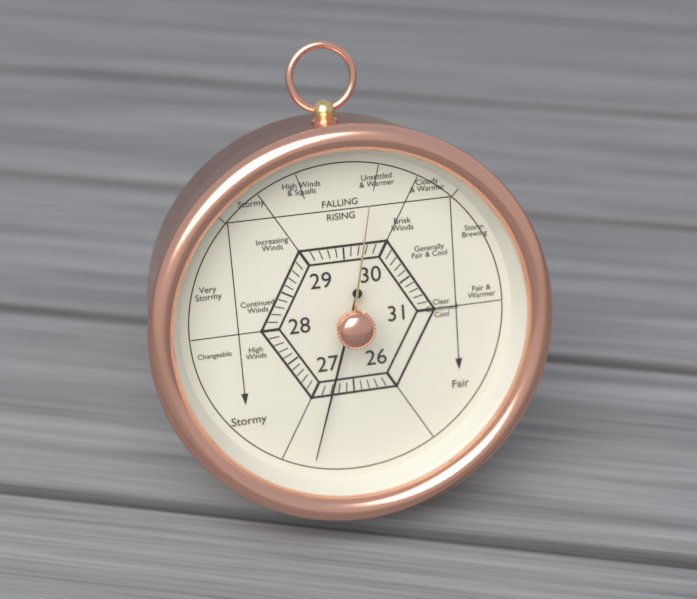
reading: 26.8 (no unit)
